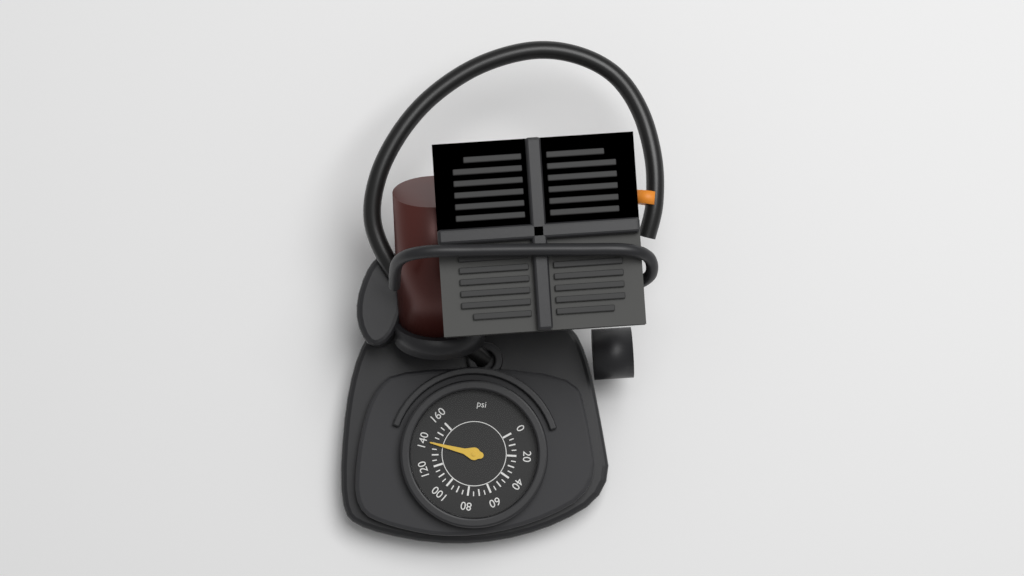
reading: 140 psi
